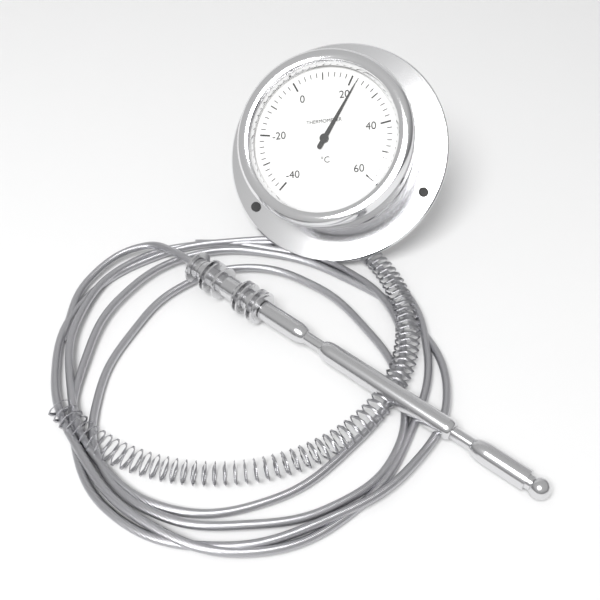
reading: 22 °C
